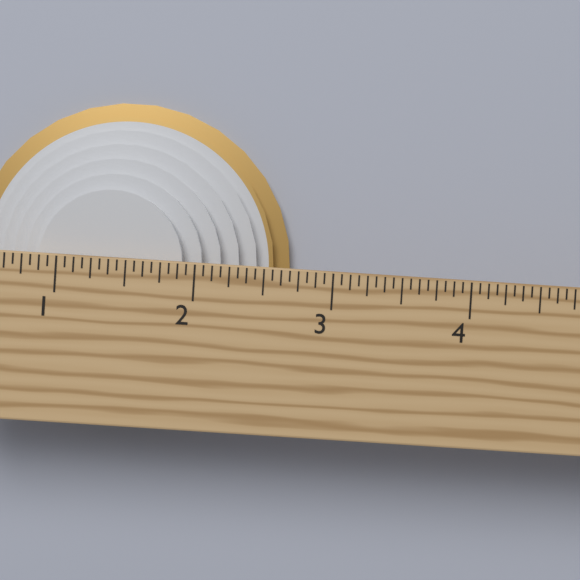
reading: 2.6875 in
